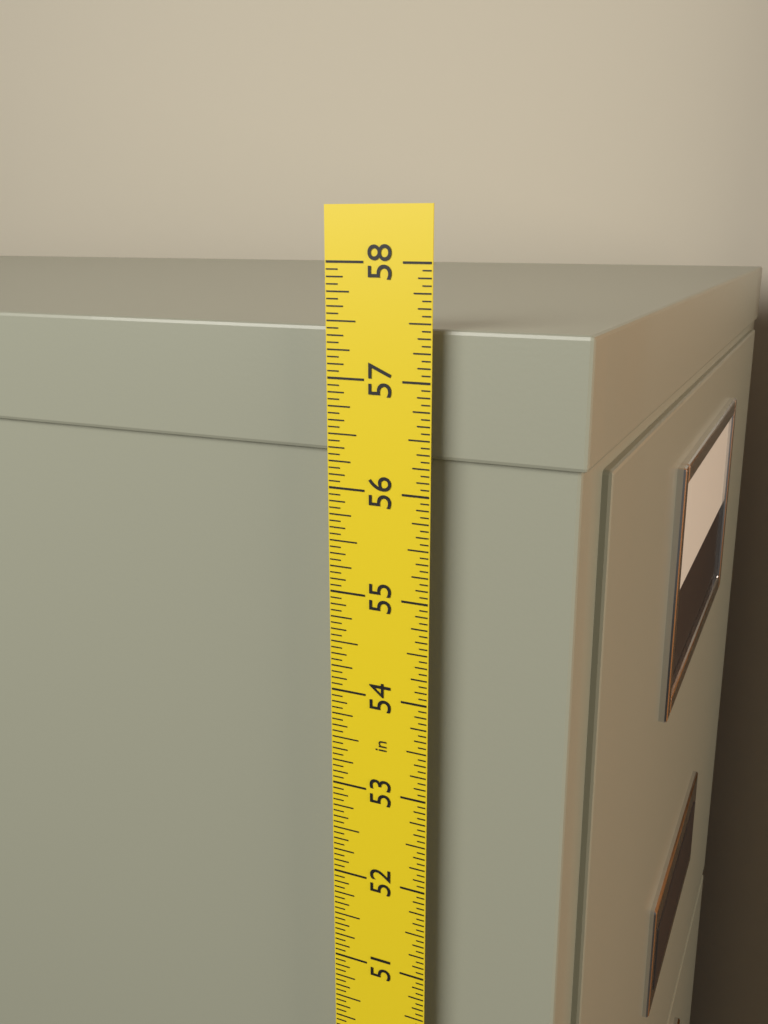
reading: 57.4375 in
